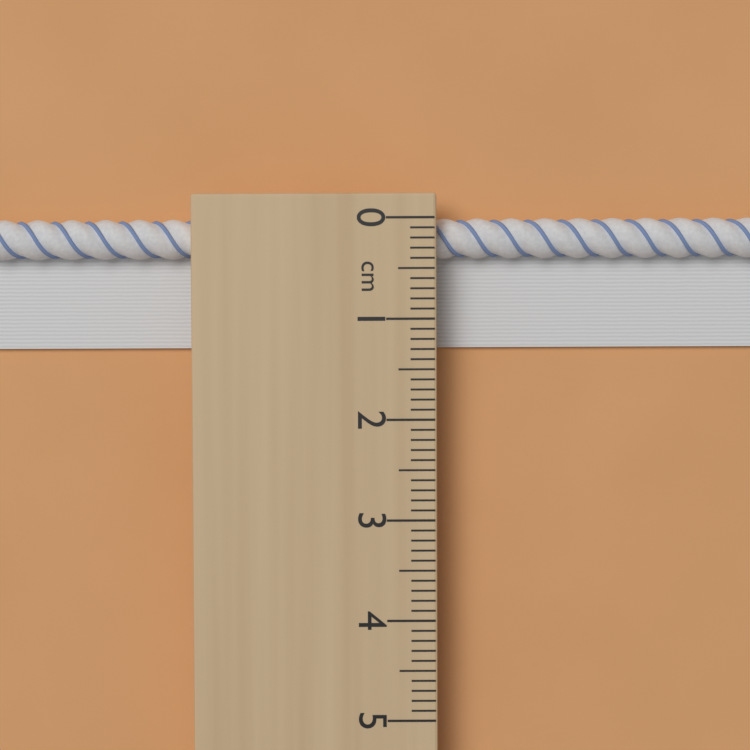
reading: 1.3 cm
